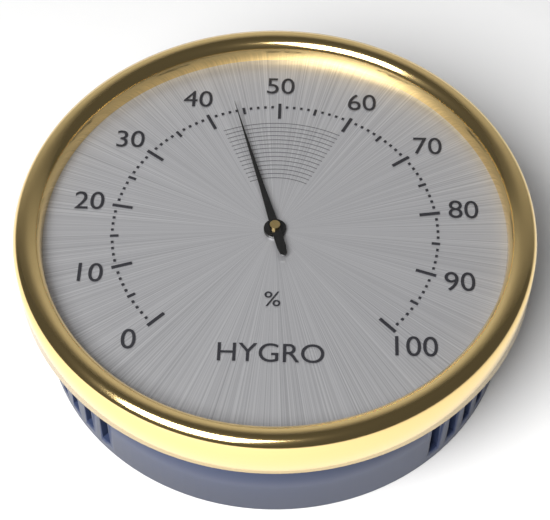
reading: 44 %
